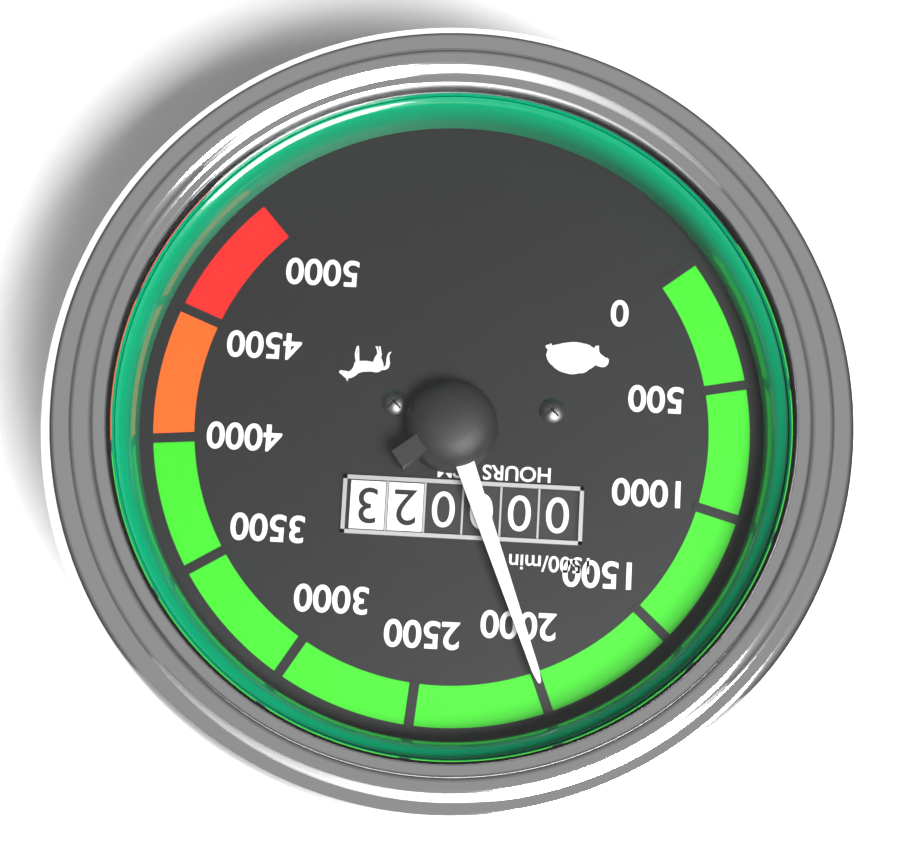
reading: 2000 RPM
